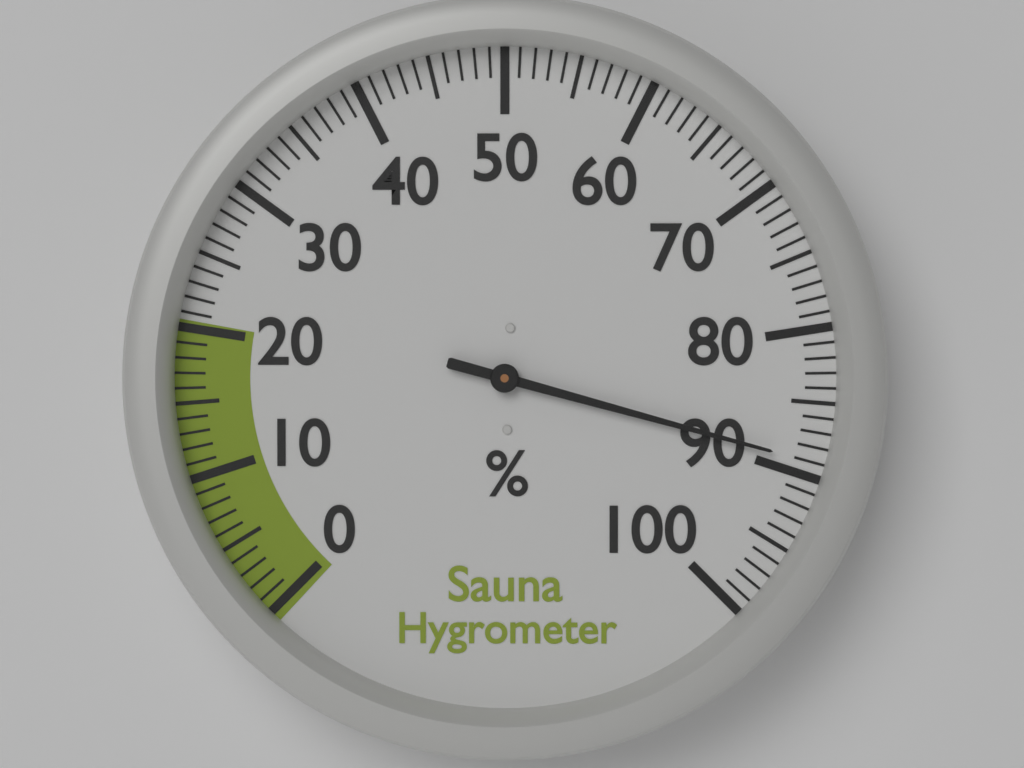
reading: 89 %
